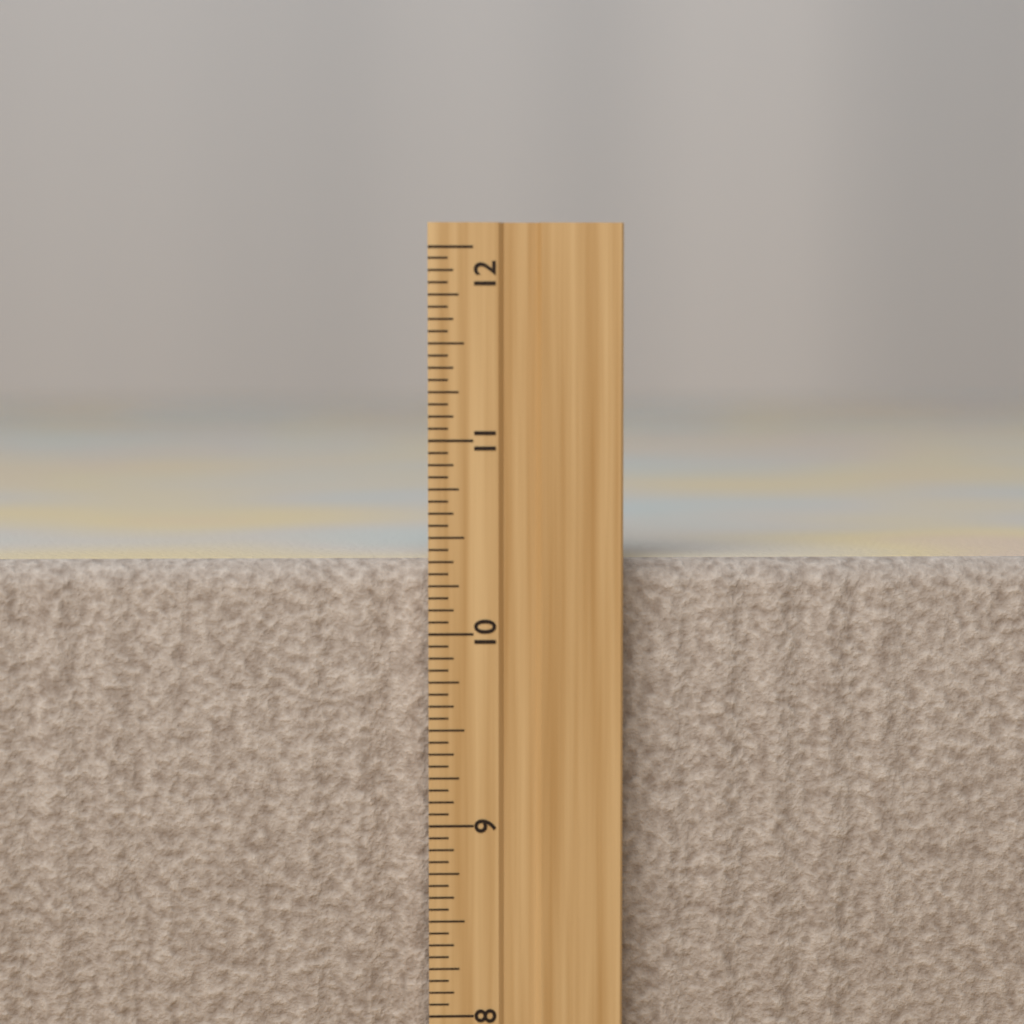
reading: 10.3750 inch
